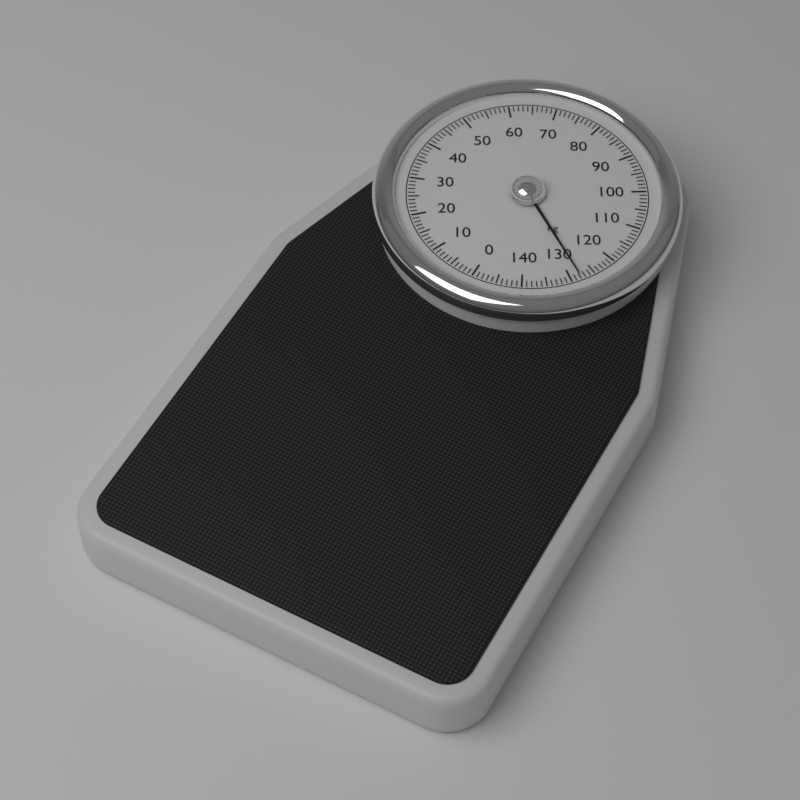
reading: 128 kg
